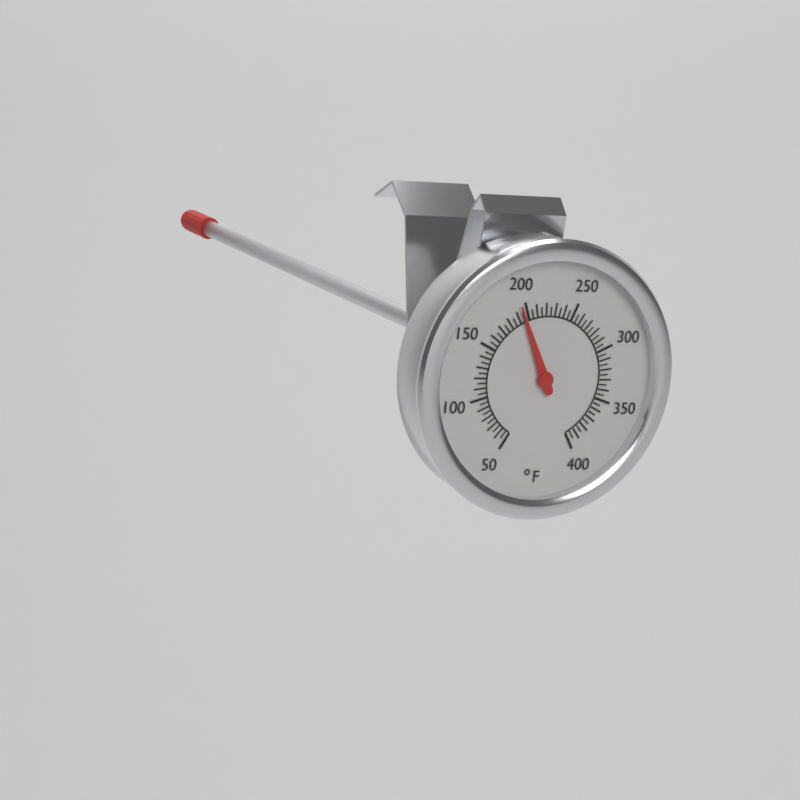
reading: 195 °F
